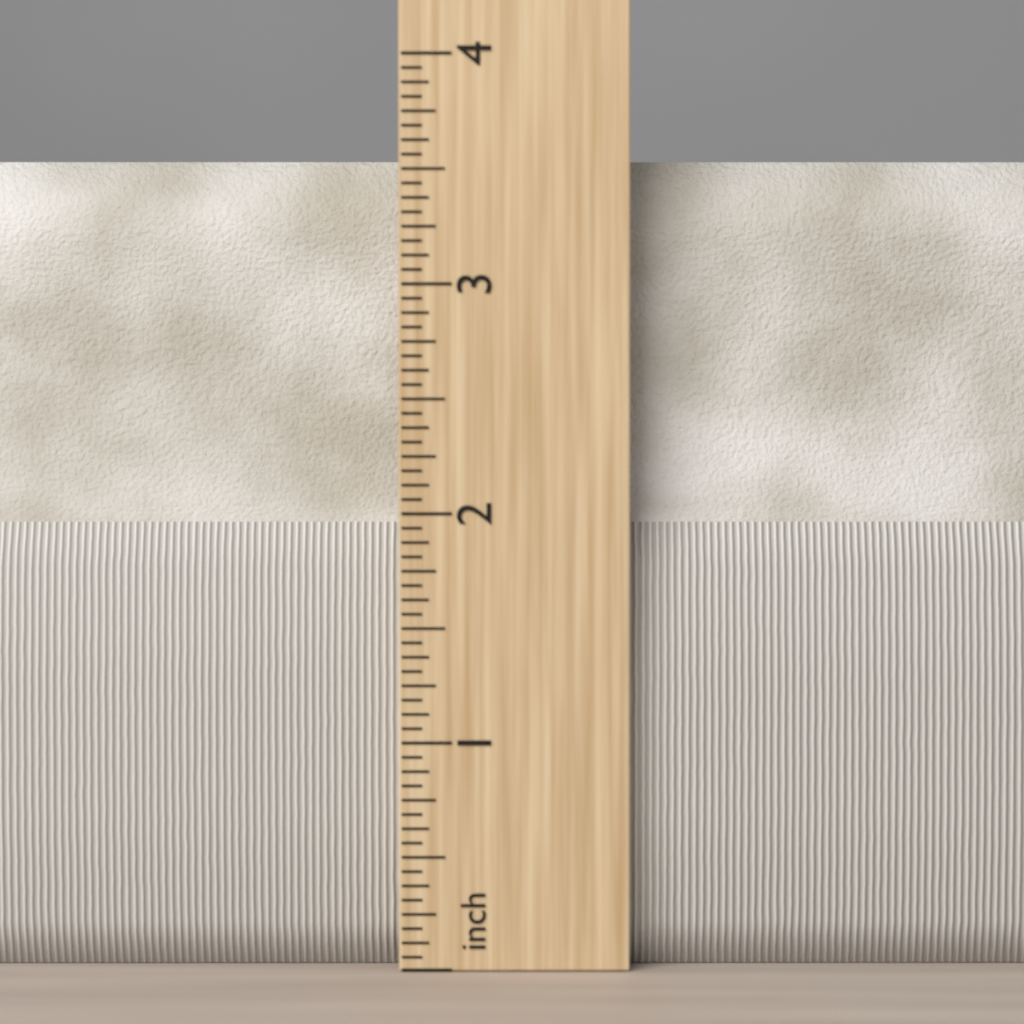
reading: 3.5625 in
